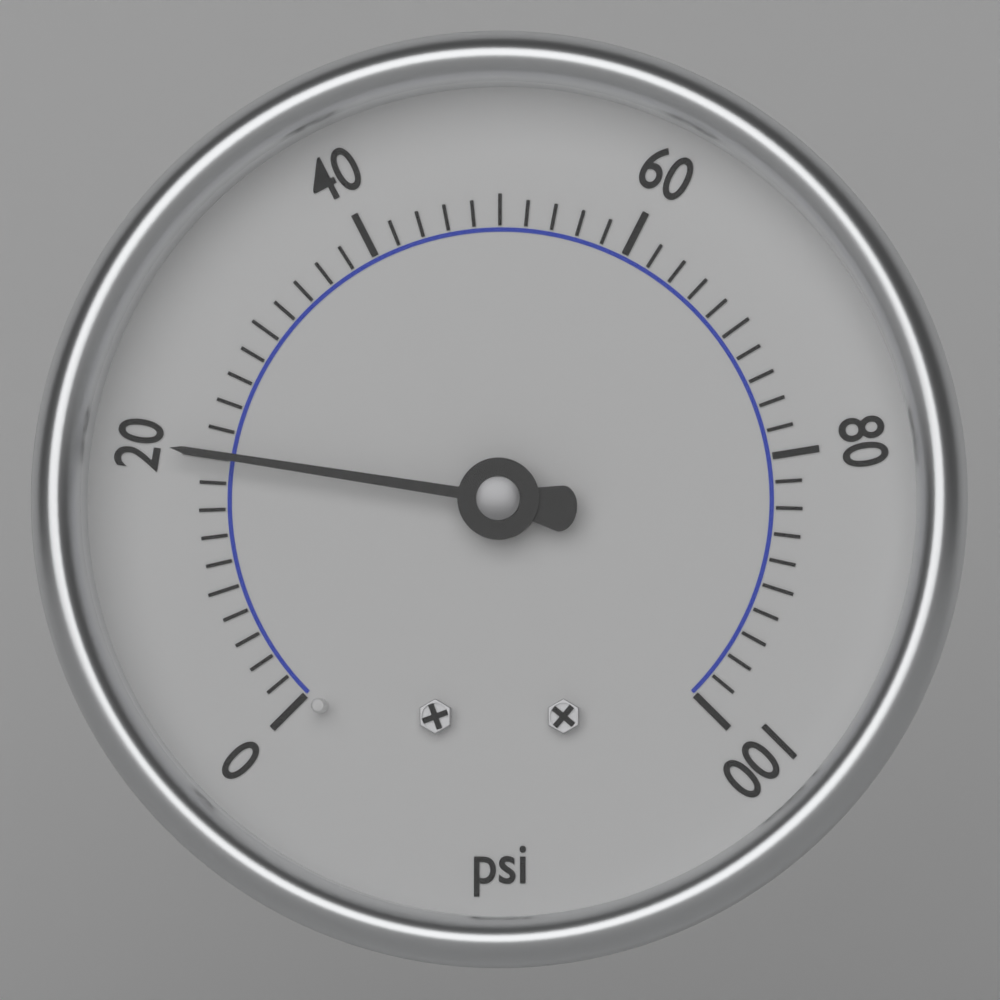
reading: 20 psi
